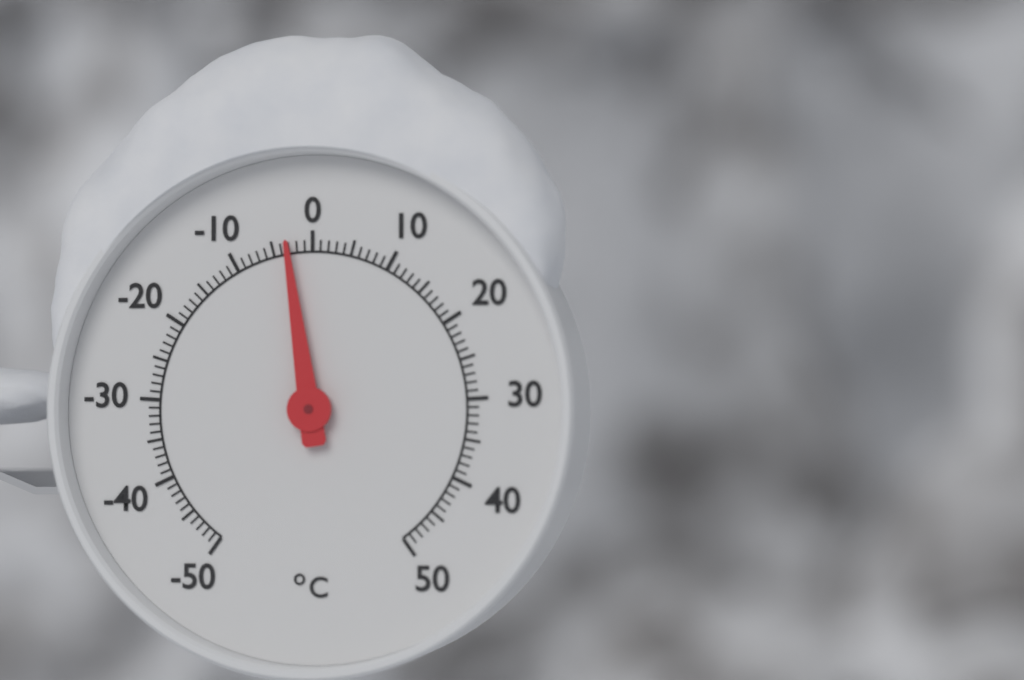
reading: -3 °C
